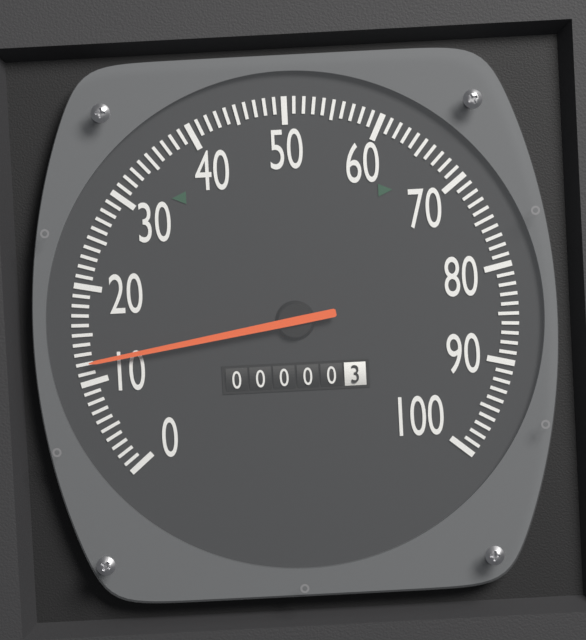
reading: 12 (no unit)
